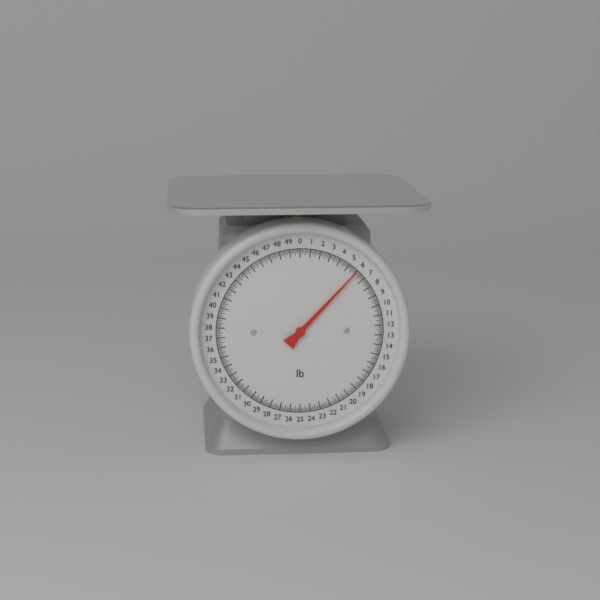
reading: 6.000 lb
